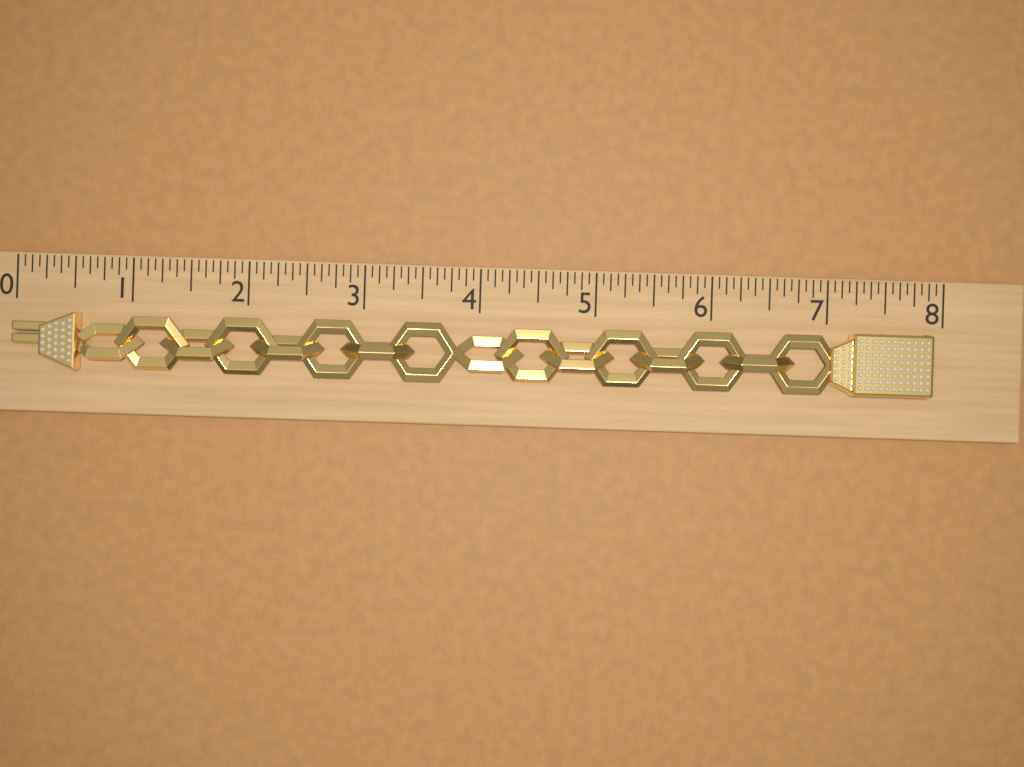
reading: 7.8750 (no unit)
